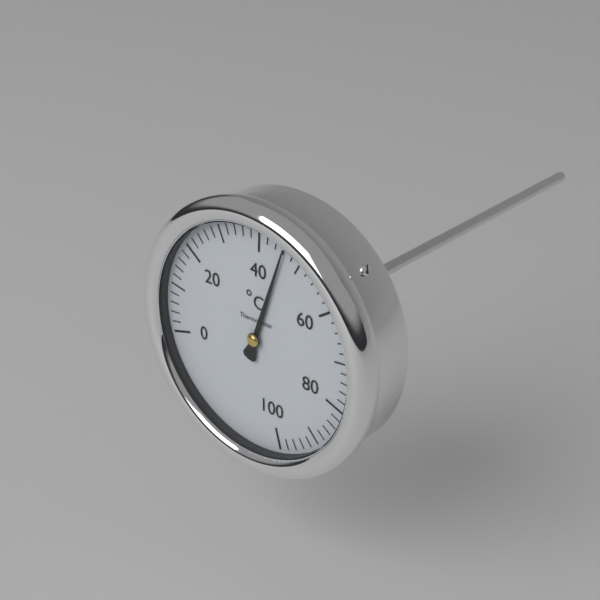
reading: 46 °C
